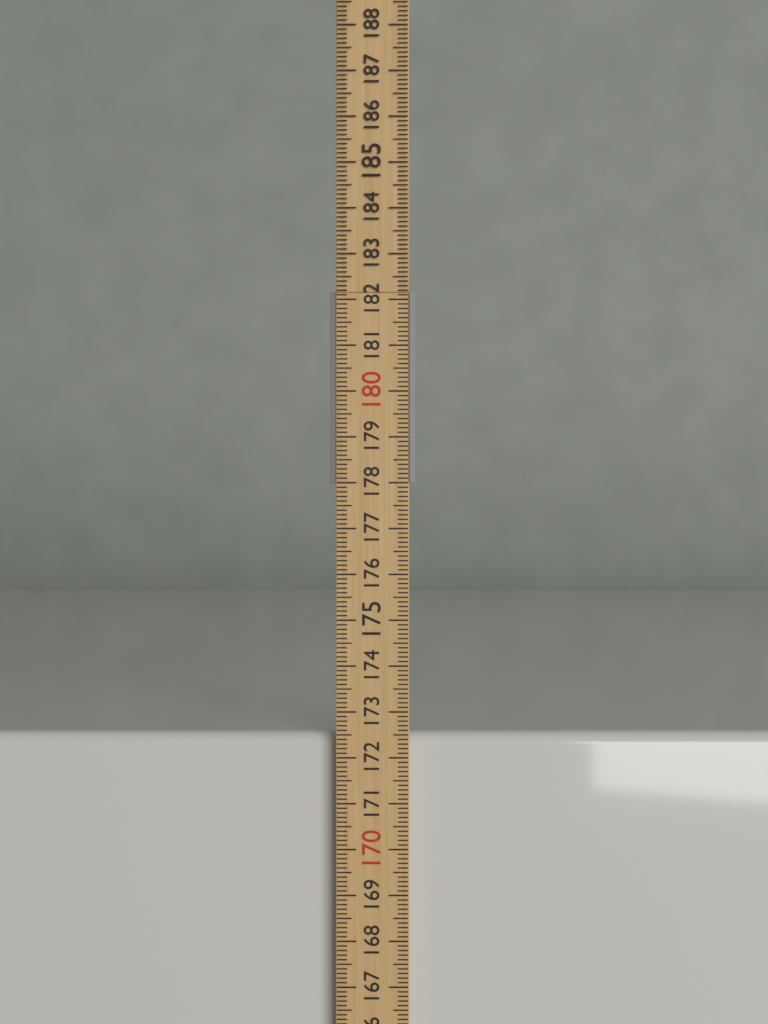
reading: 172.5 cm
